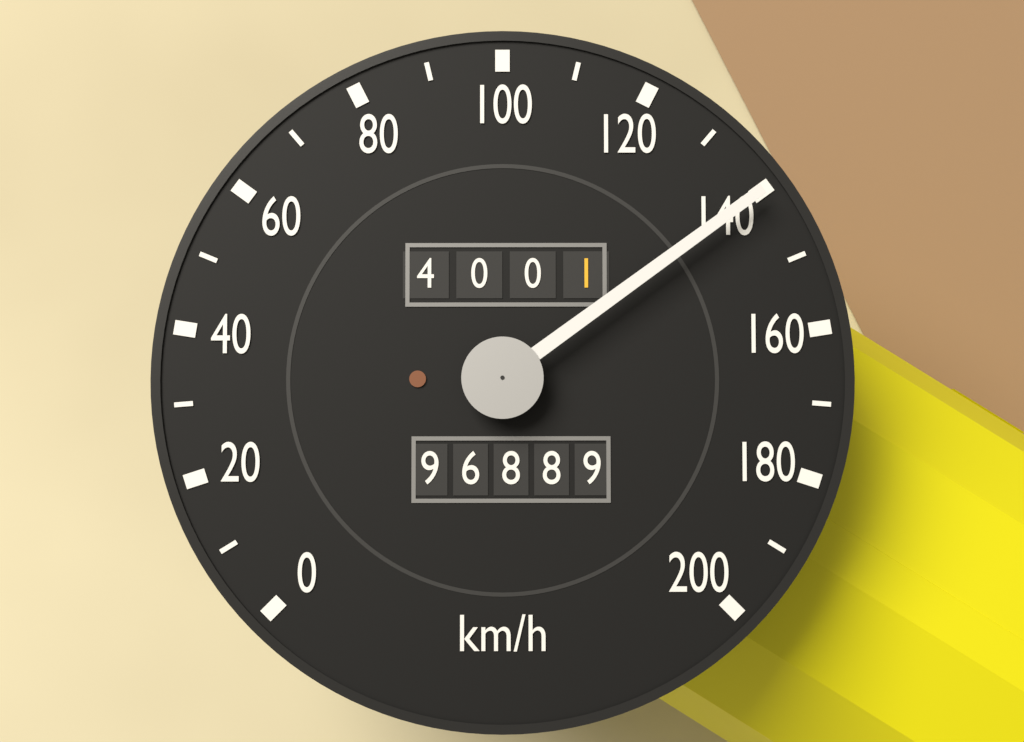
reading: 140 km/h
